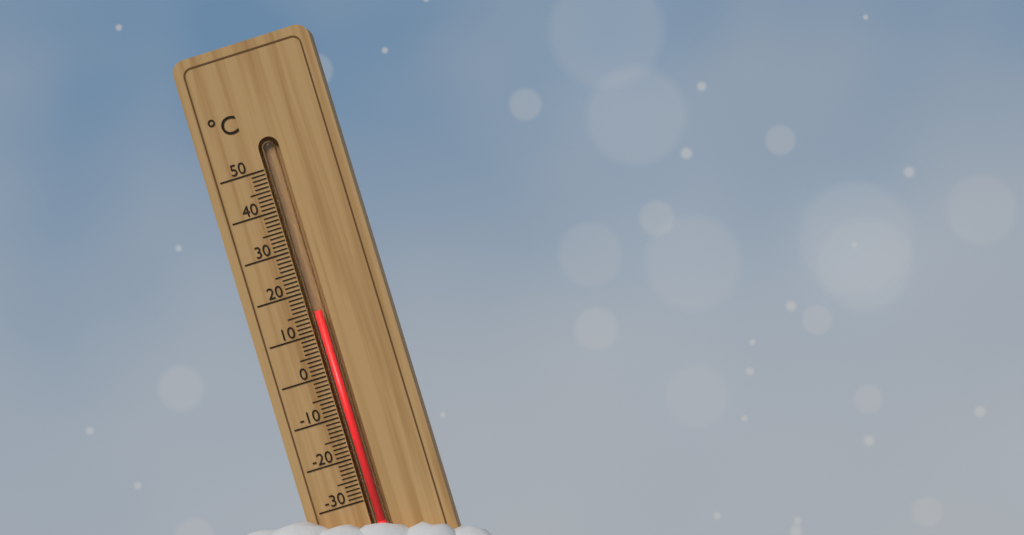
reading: 15 °C
